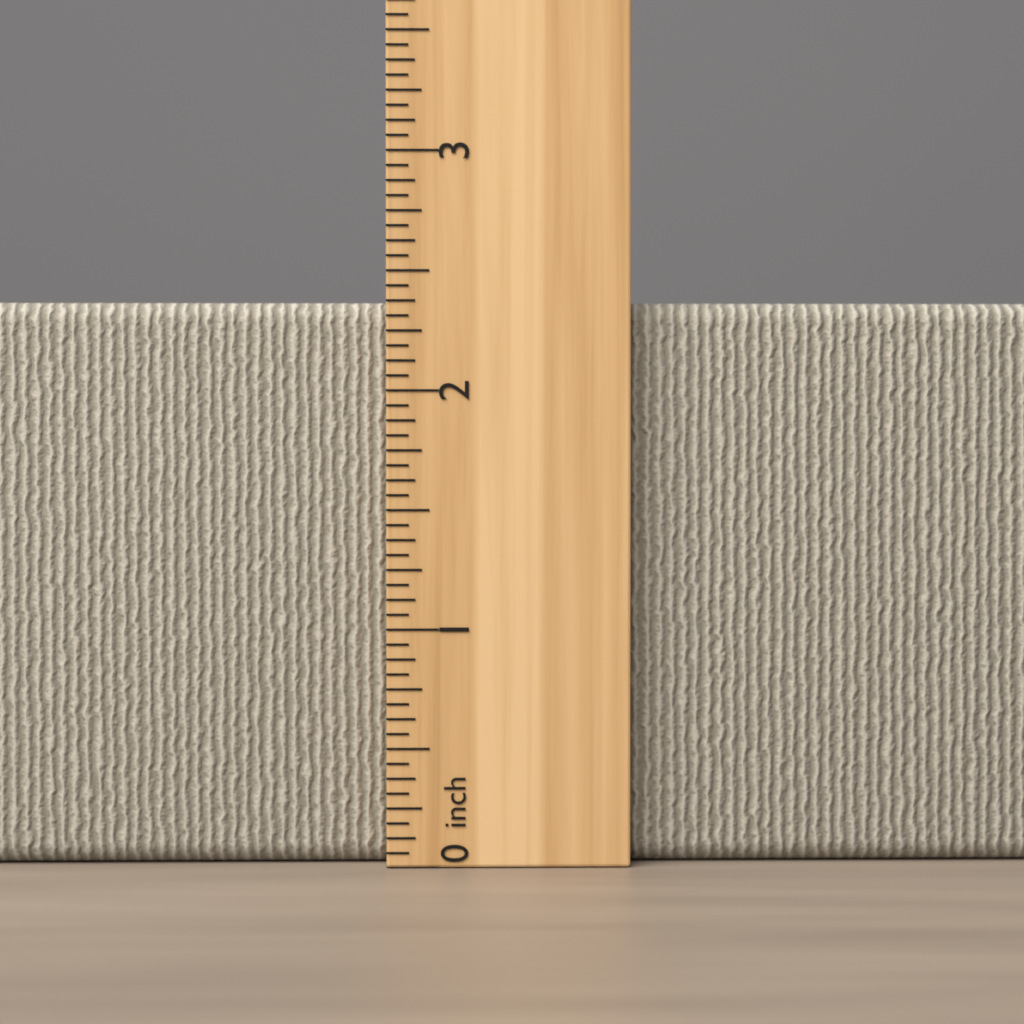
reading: 2.3750 inch
